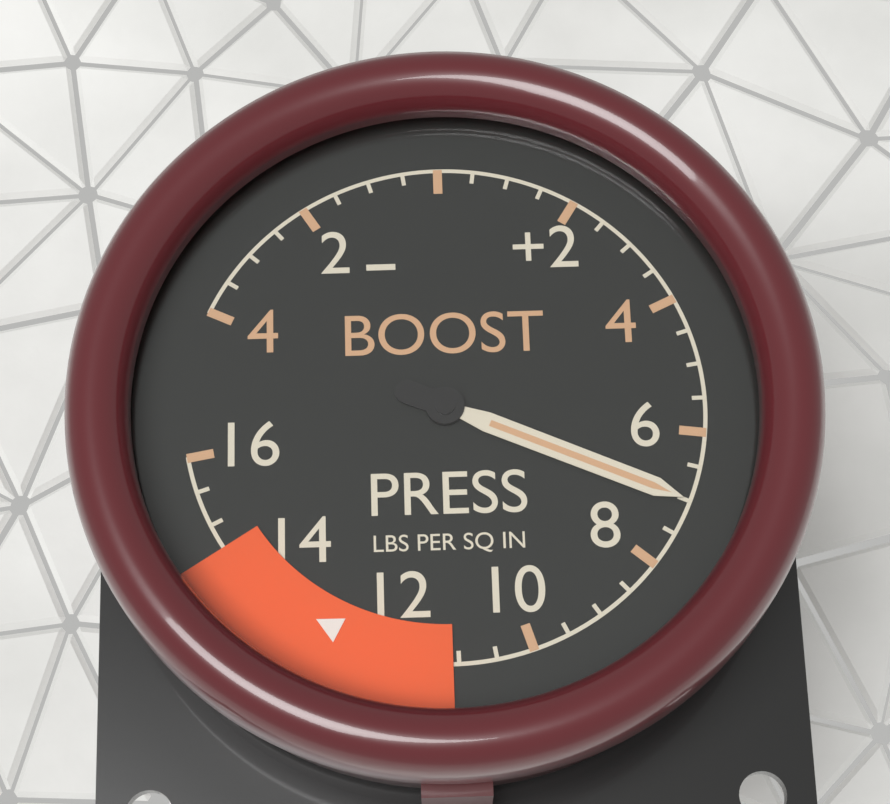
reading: 7.0 psi
